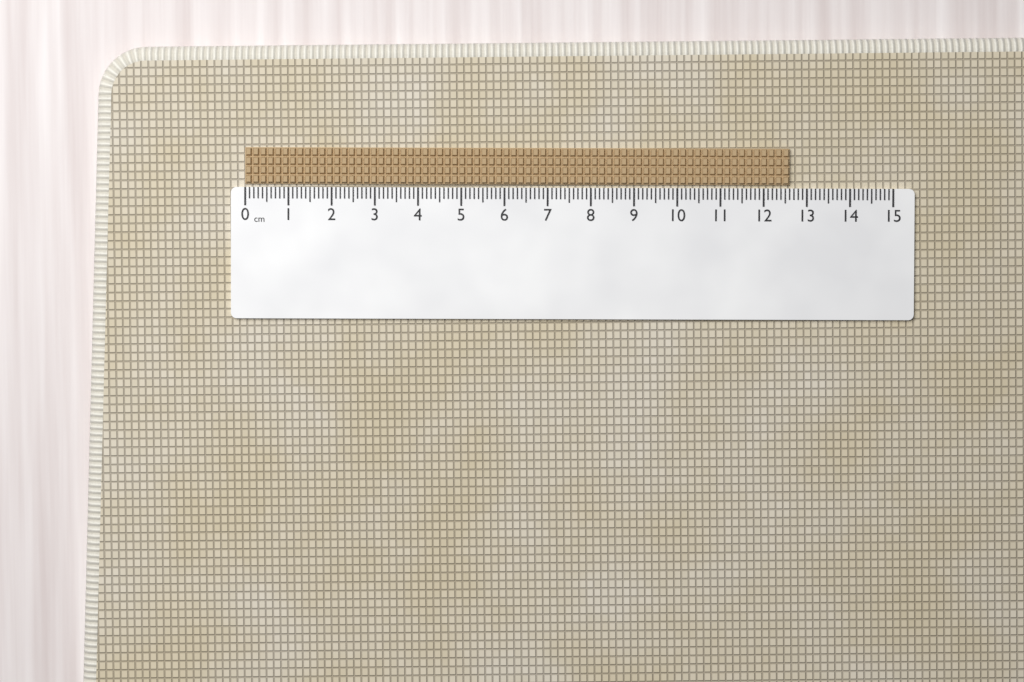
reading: 12.6 cm
